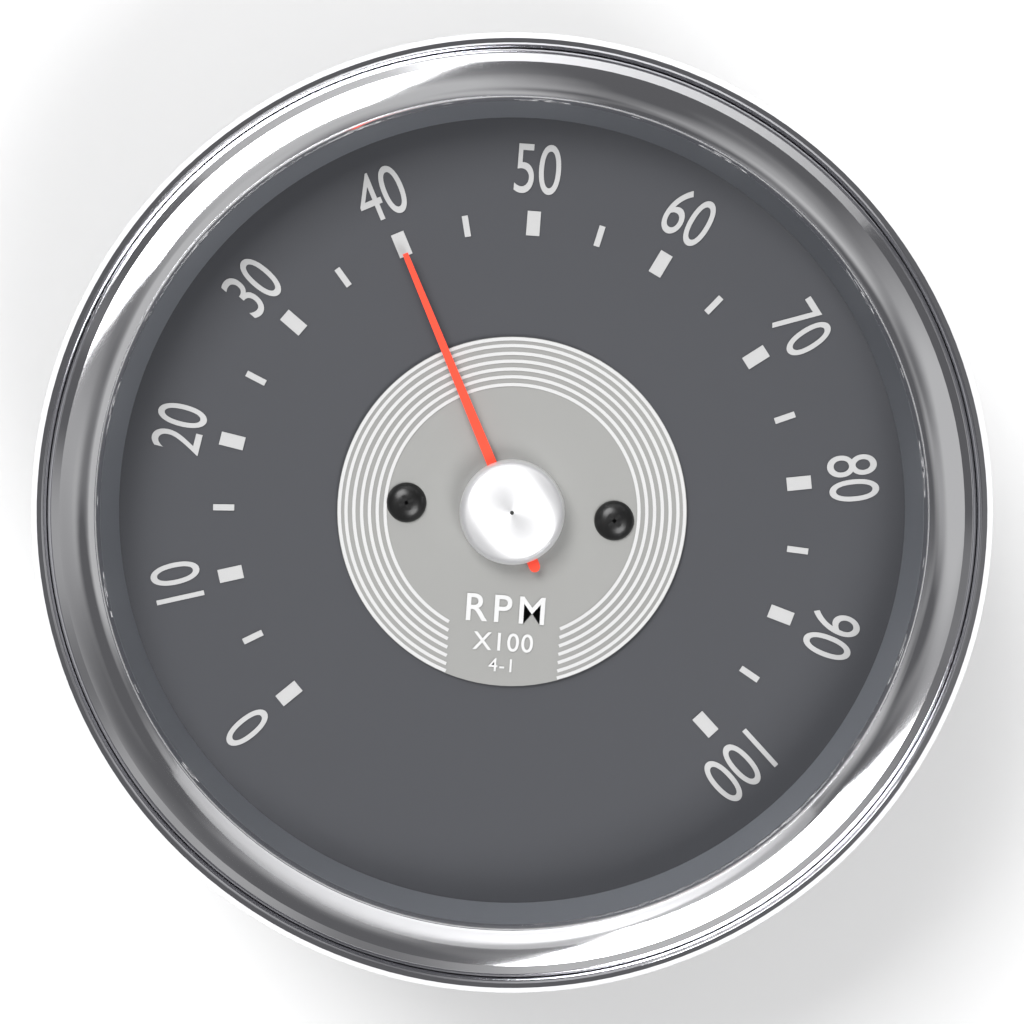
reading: 40 RPM x100
